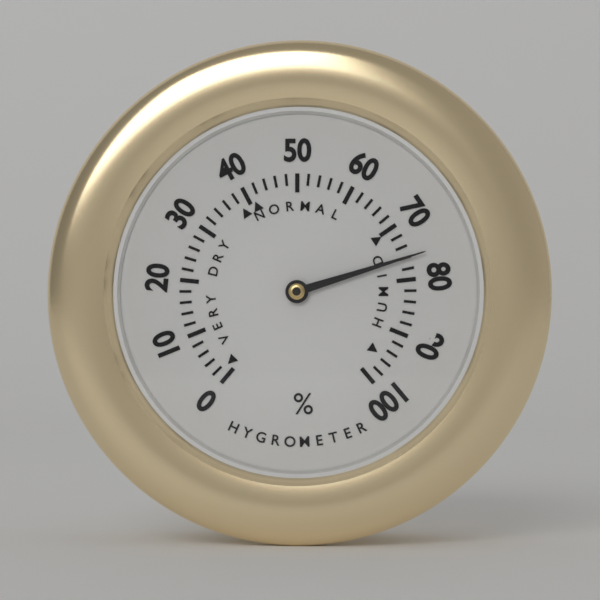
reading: 76 %
